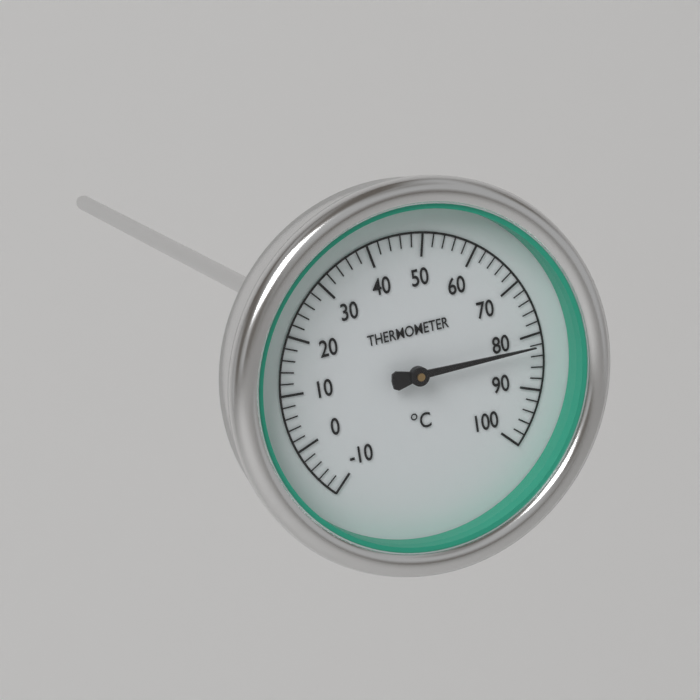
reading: 82 °C
